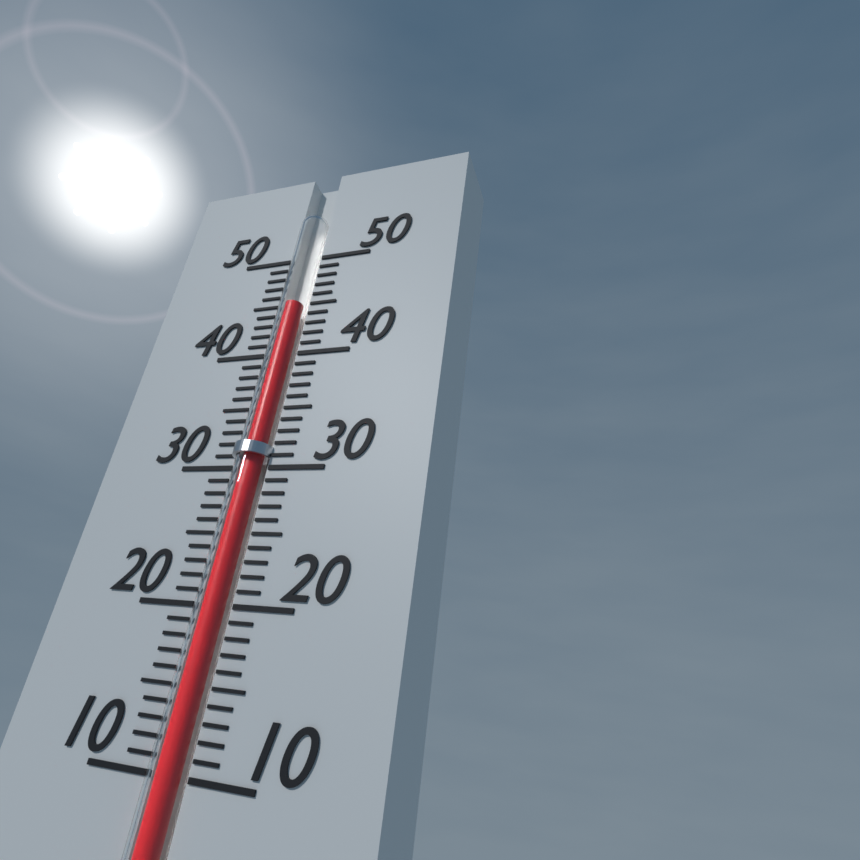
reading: 45 (no unit)
